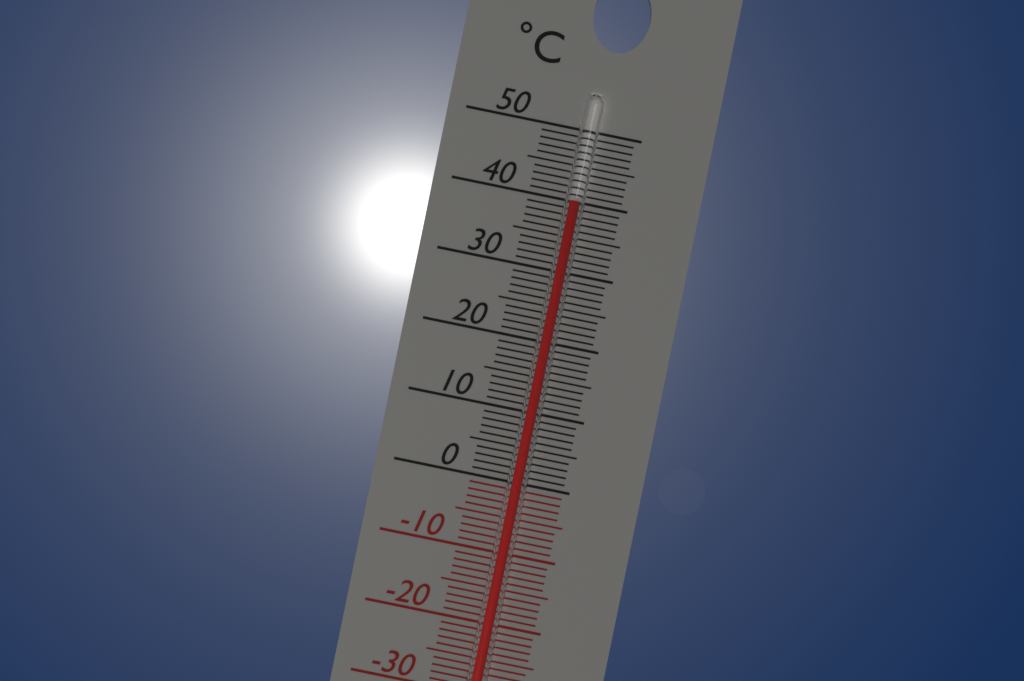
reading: 40 °C
